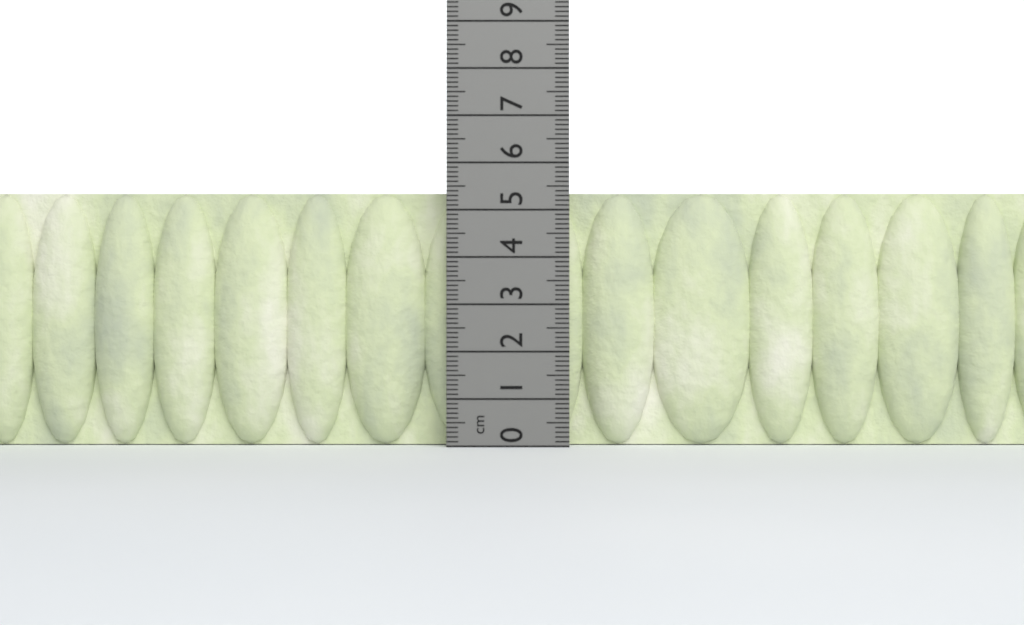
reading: 5.4 cm
